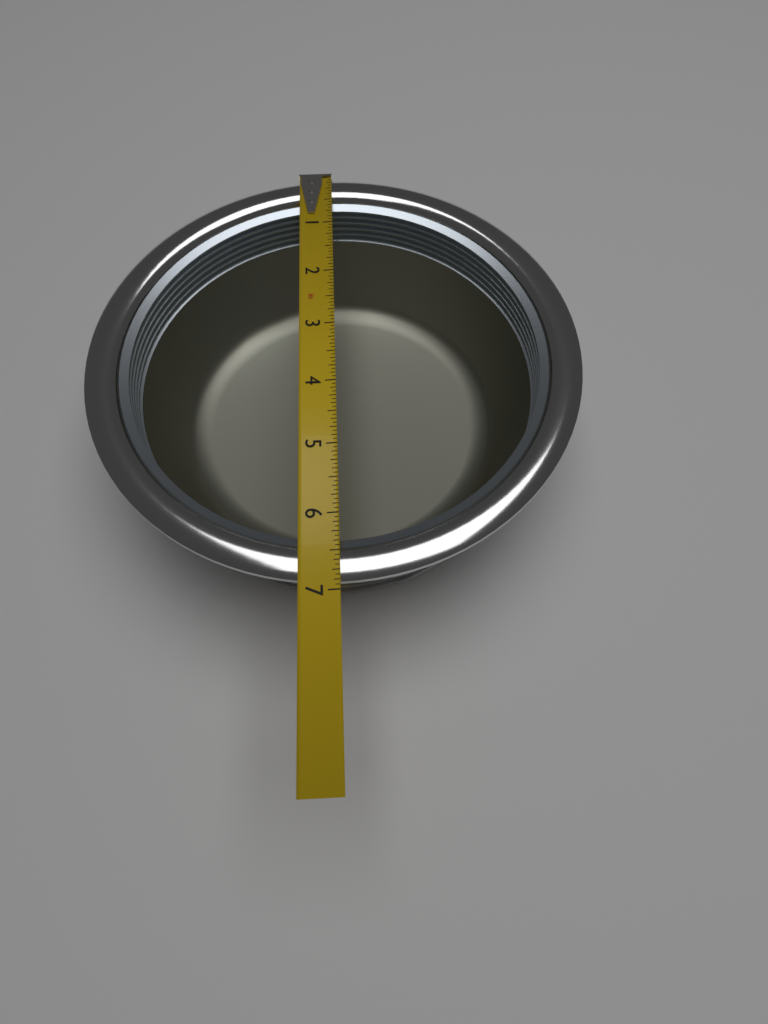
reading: 6.8750 in
